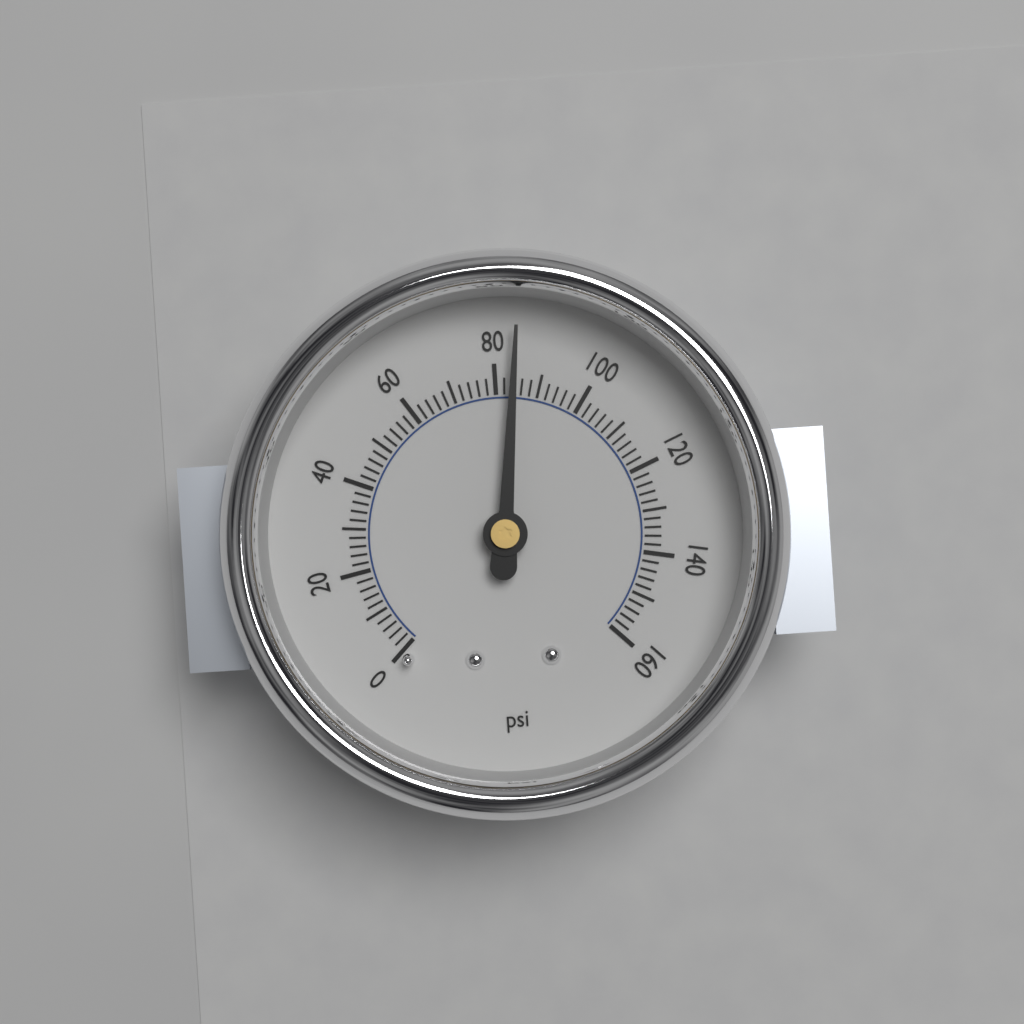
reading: 84 psi
